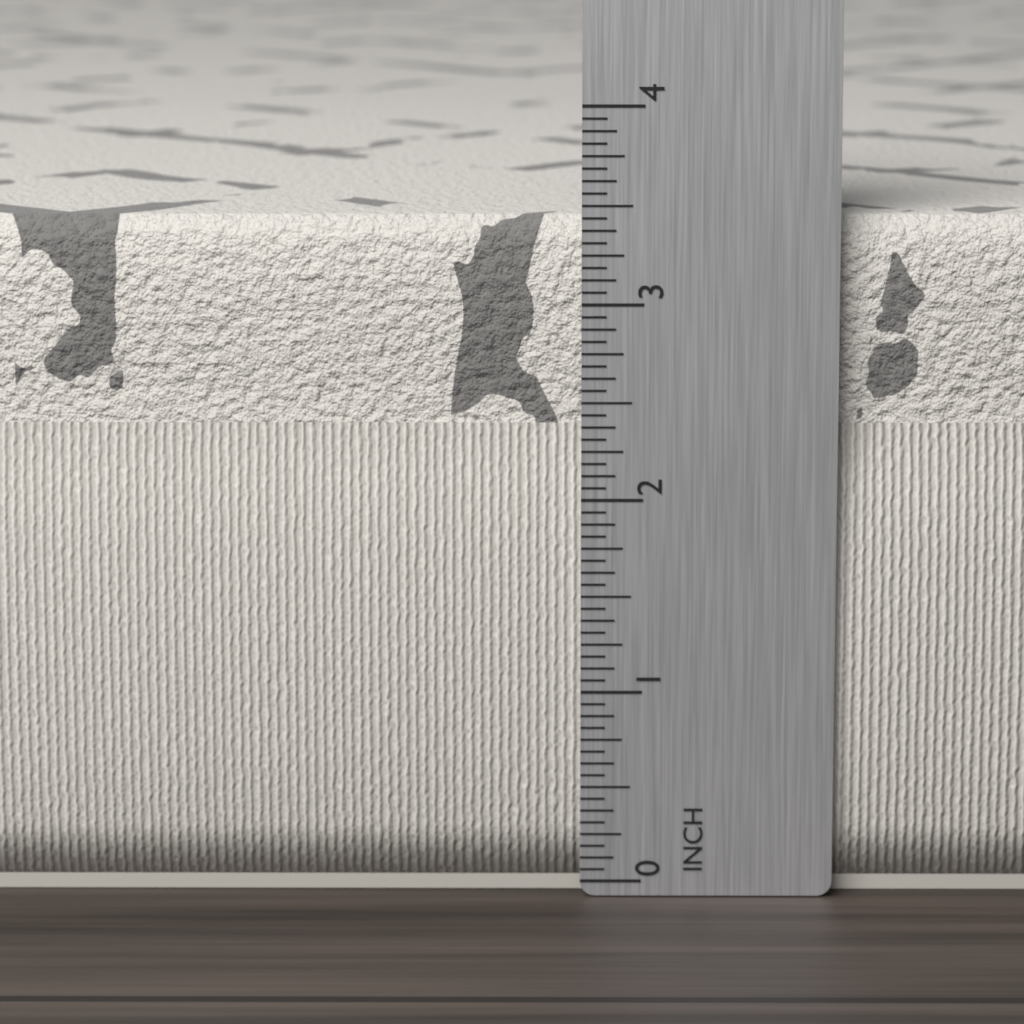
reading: 3.4375 in
